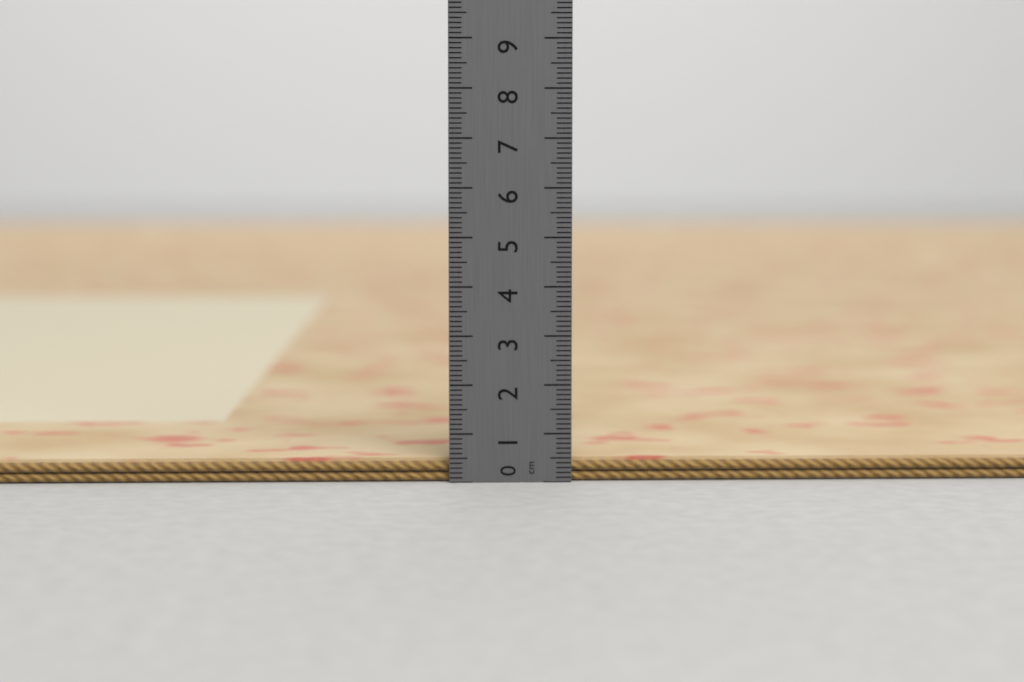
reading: 0.5 cm
